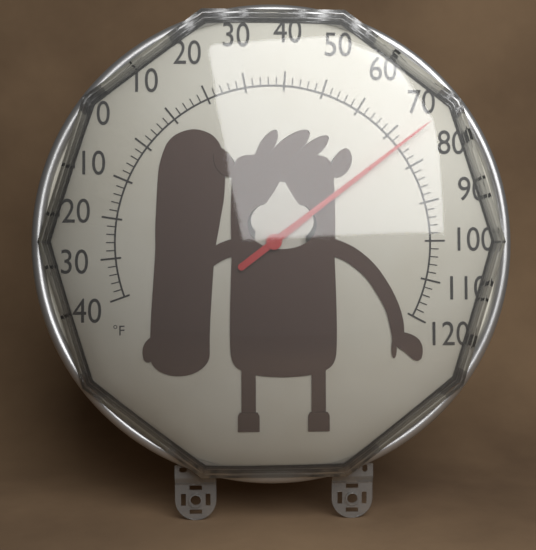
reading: 74 °F
